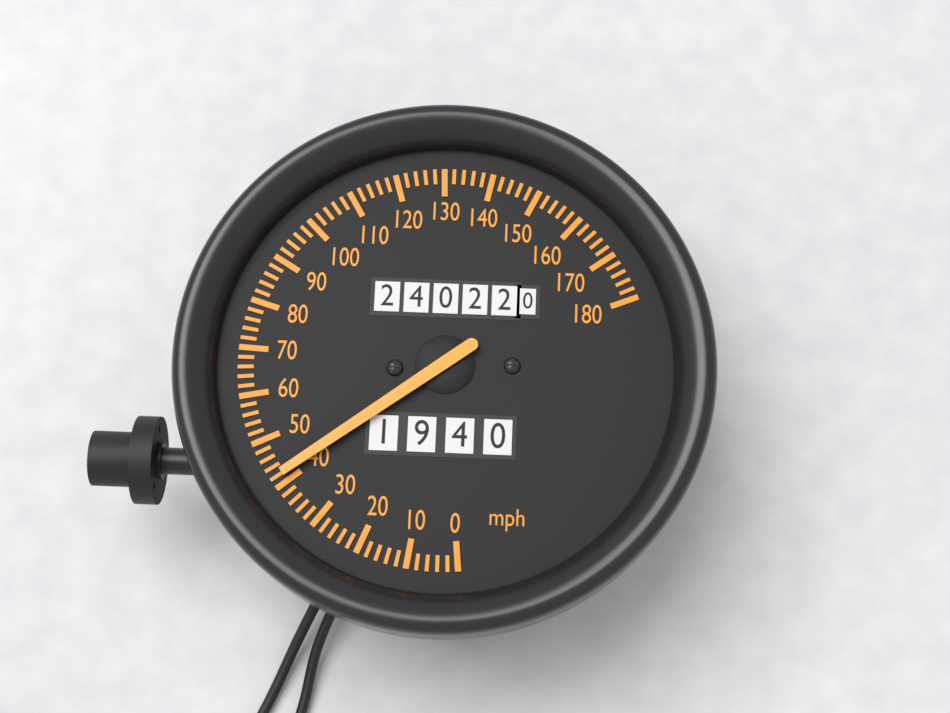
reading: 42 mph
